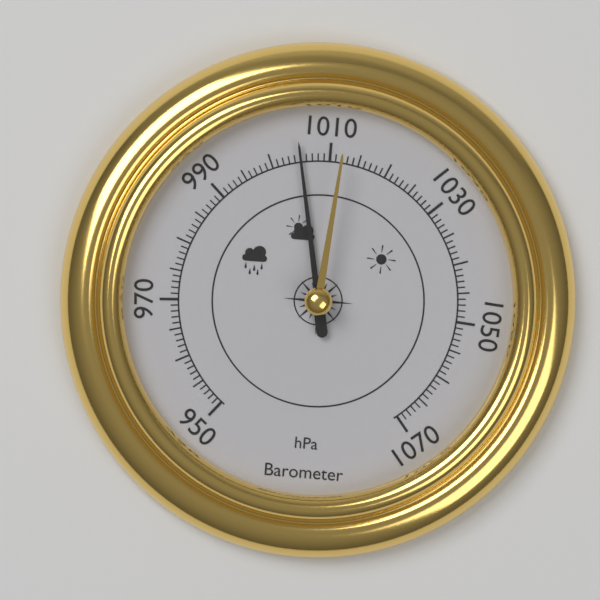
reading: 1005 hPa
